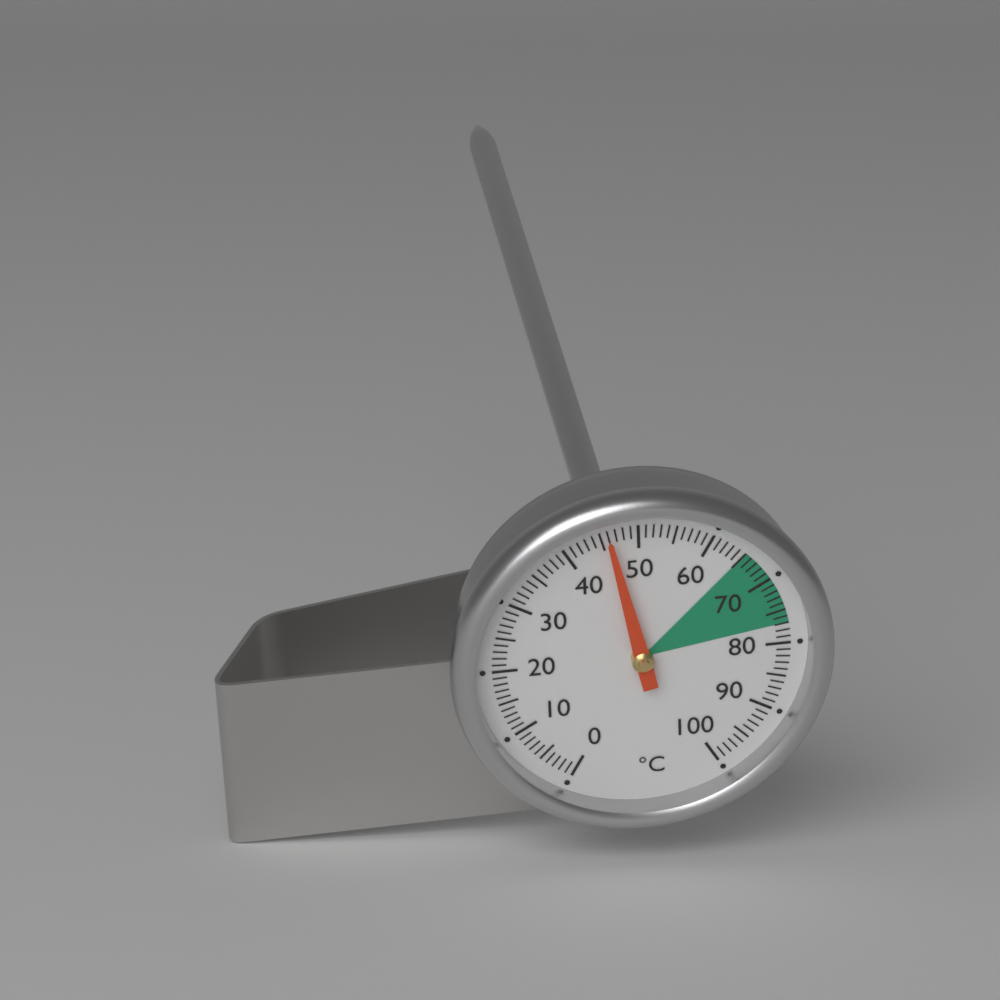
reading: 46 °C
